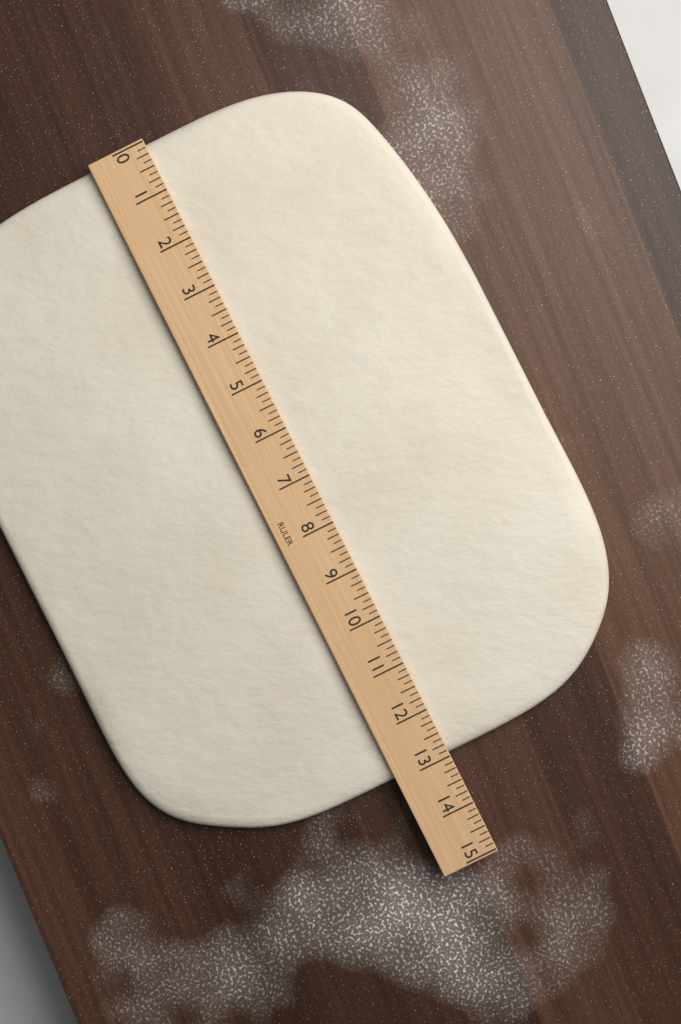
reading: 13.000 (no unit)
